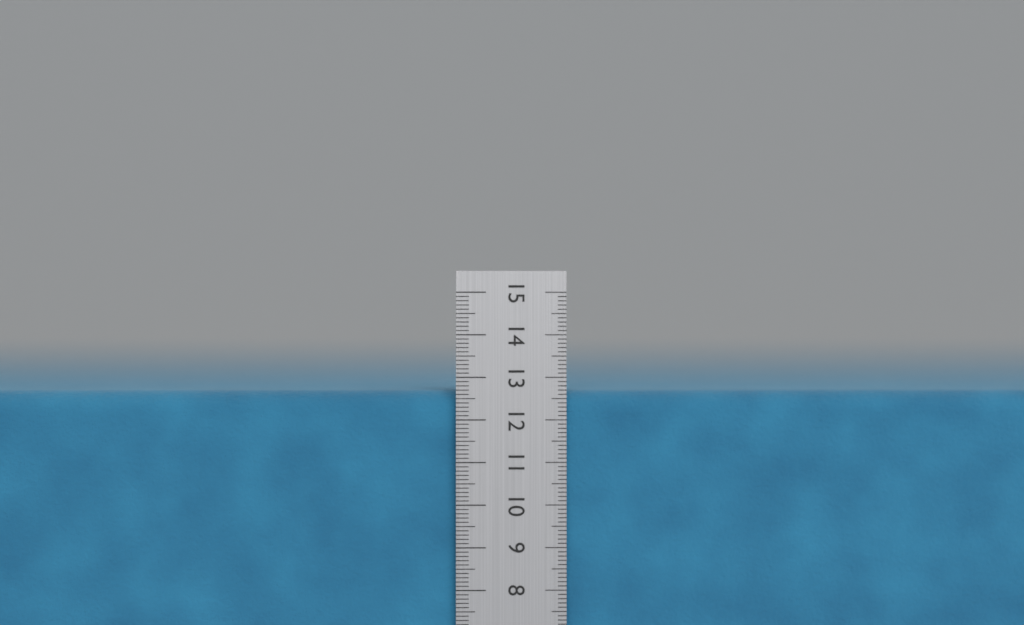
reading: 12.7 cm
